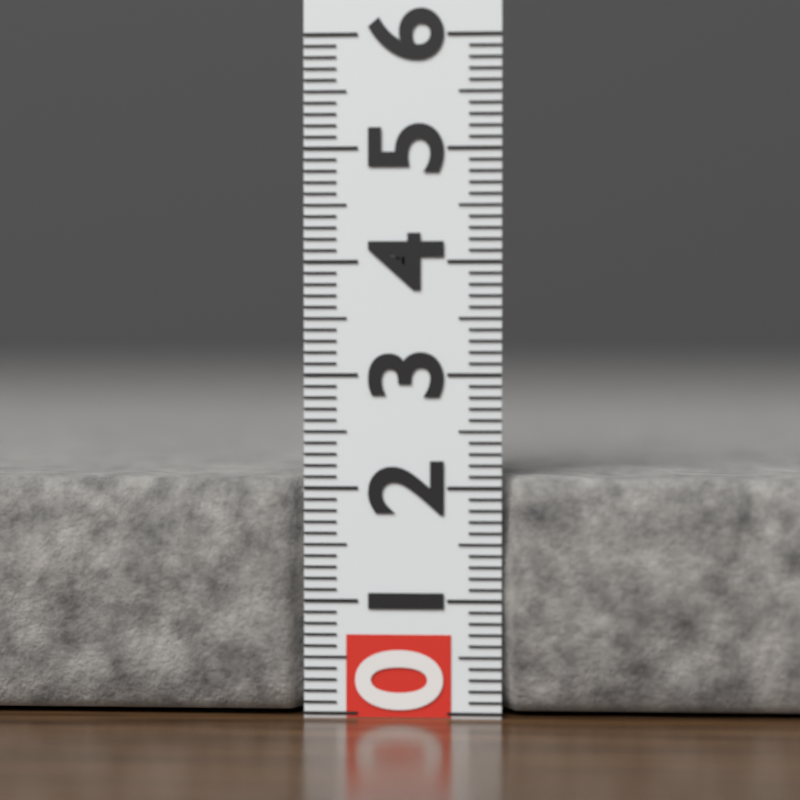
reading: 2.1 (no unit)
